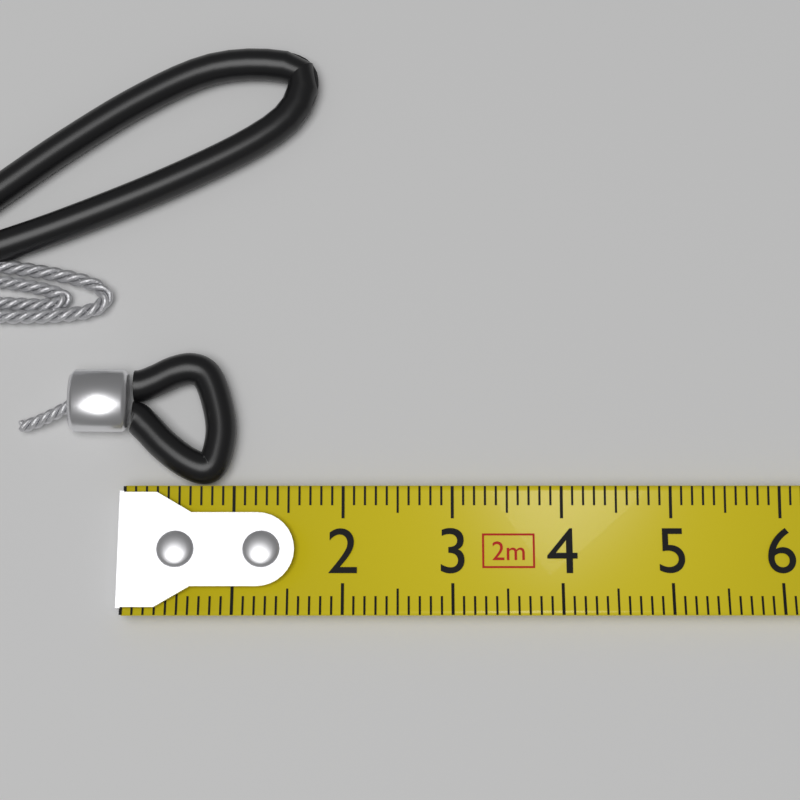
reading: 1.0 cm
